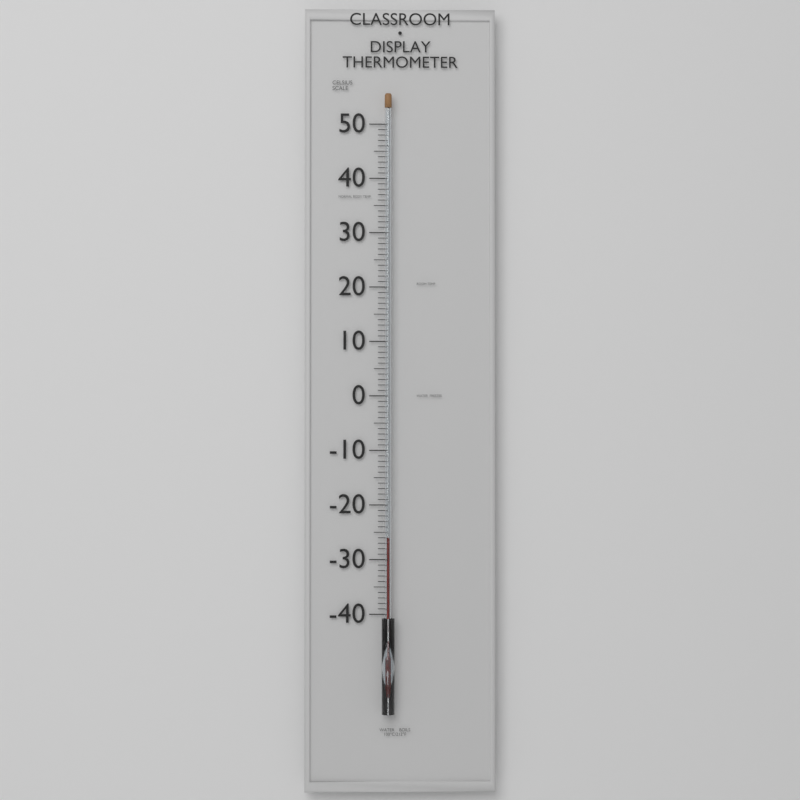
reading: -26 °C
